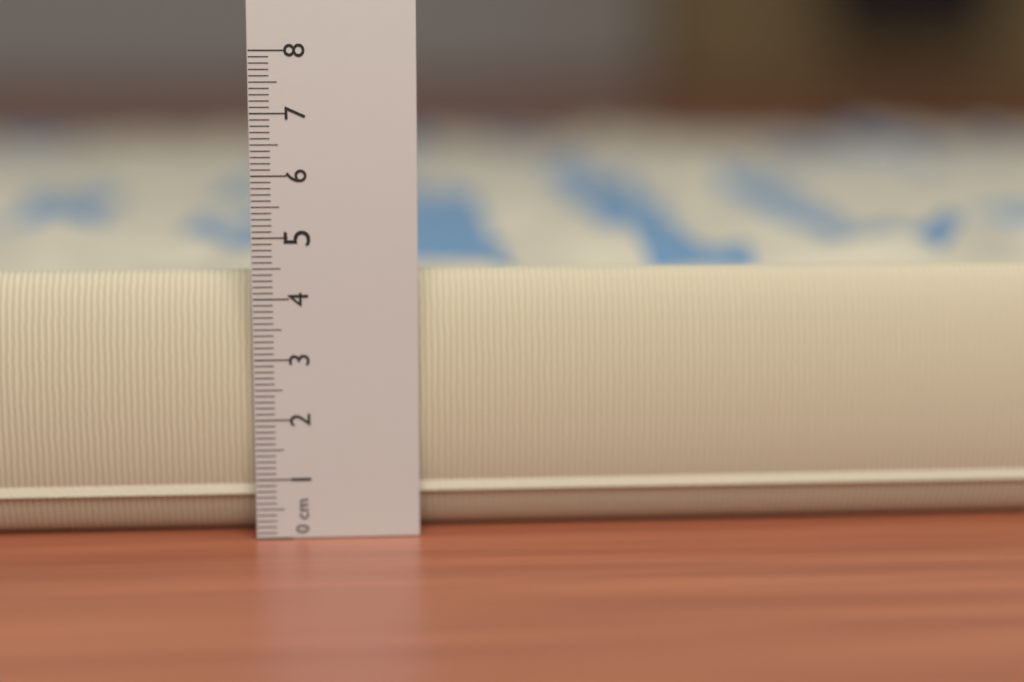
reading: 4.4 cm
